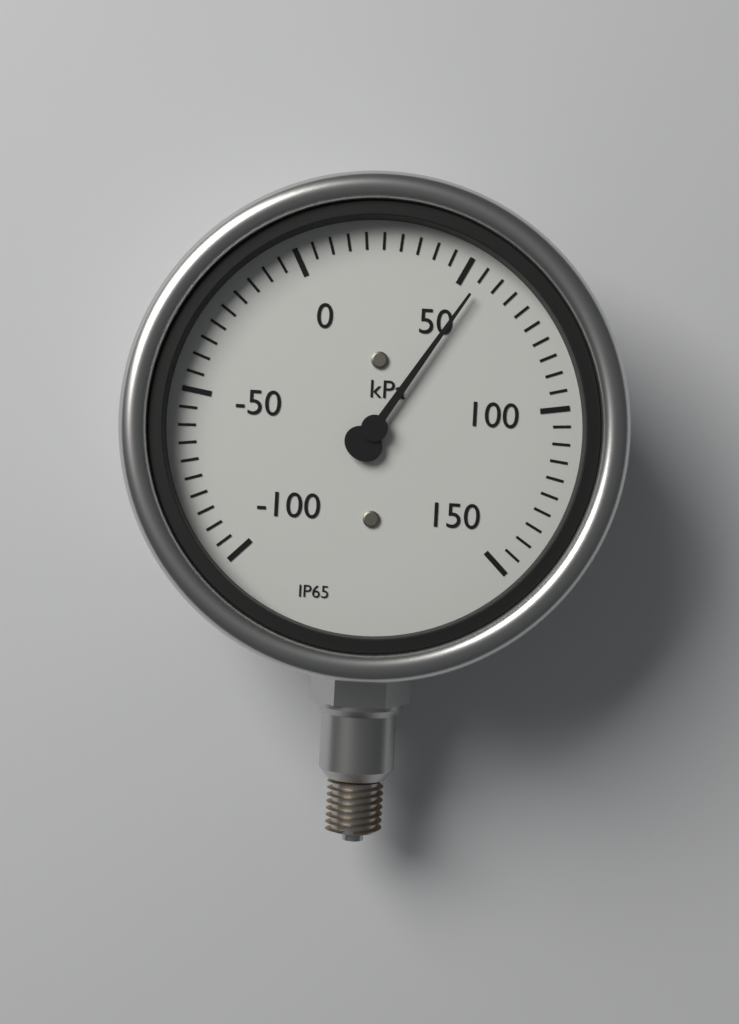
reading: 55 kPa
